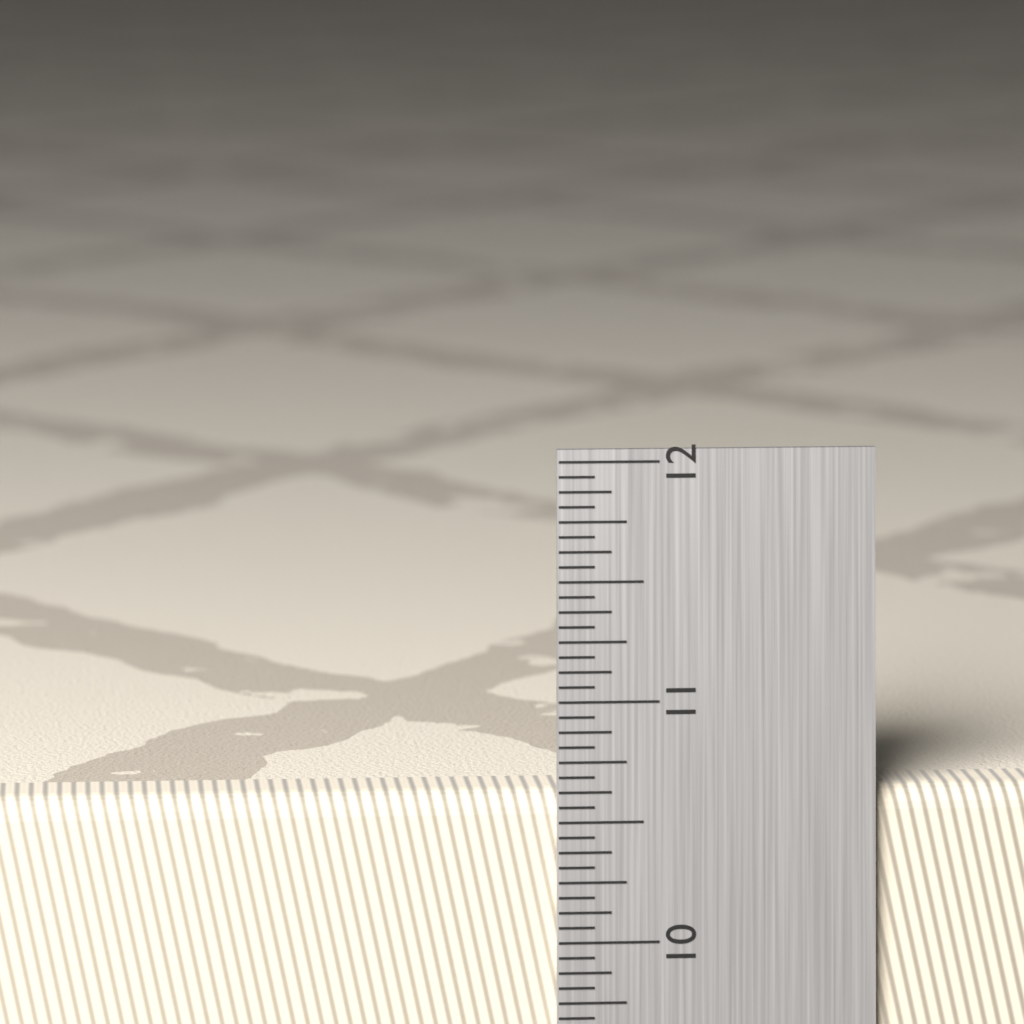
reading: 10.6250 in
